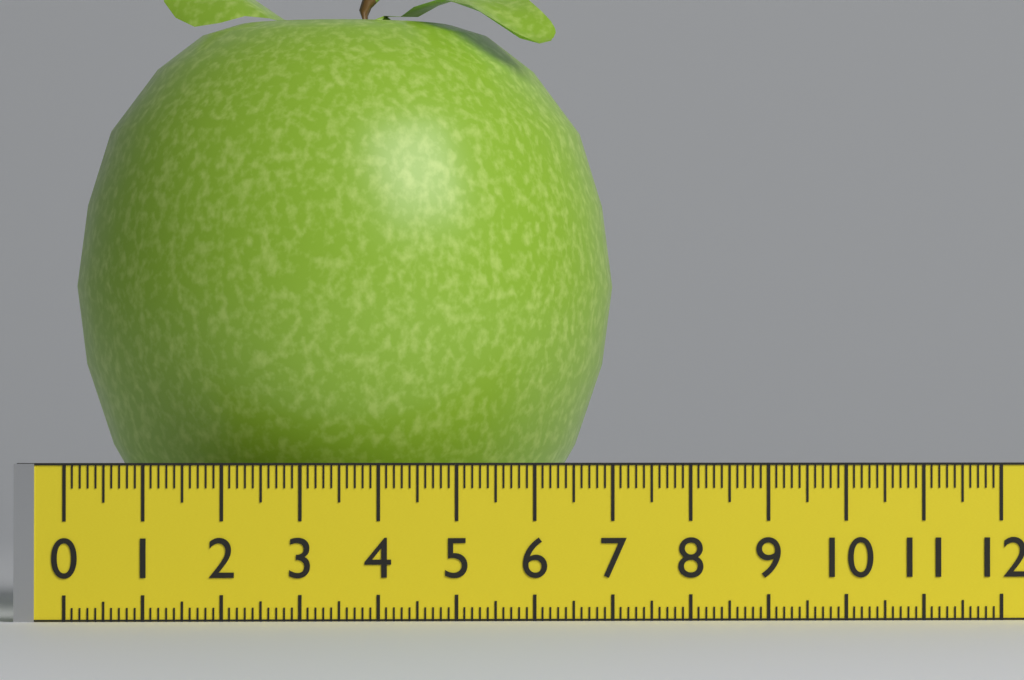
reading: 7.2 (no unit)
